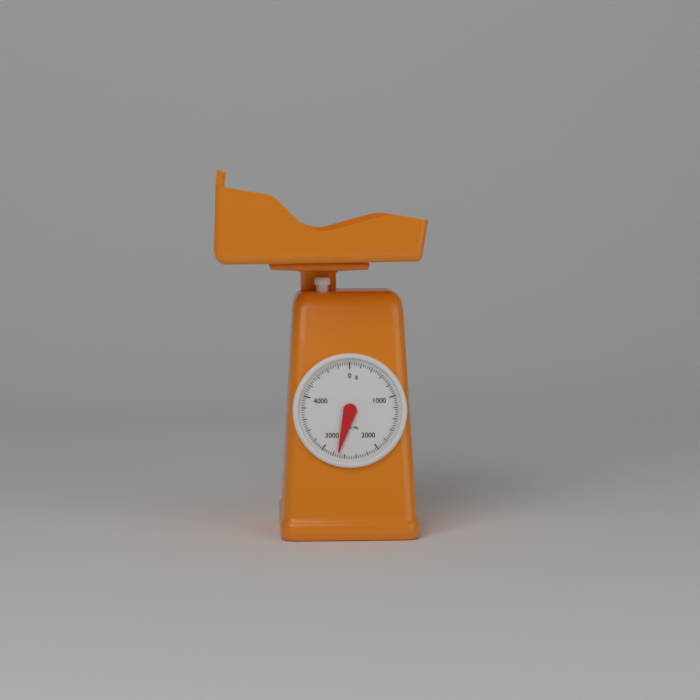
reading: 2720 g
